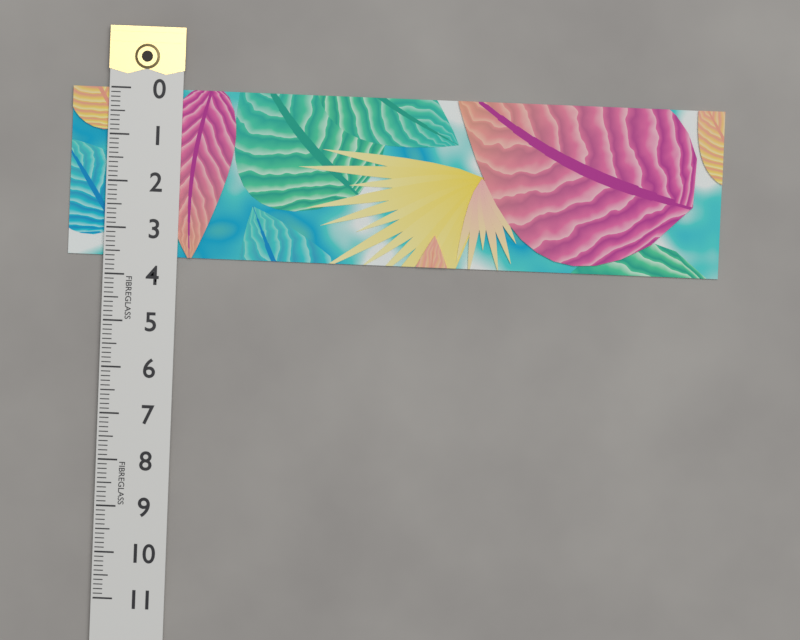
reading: 3.6 (no unit)
